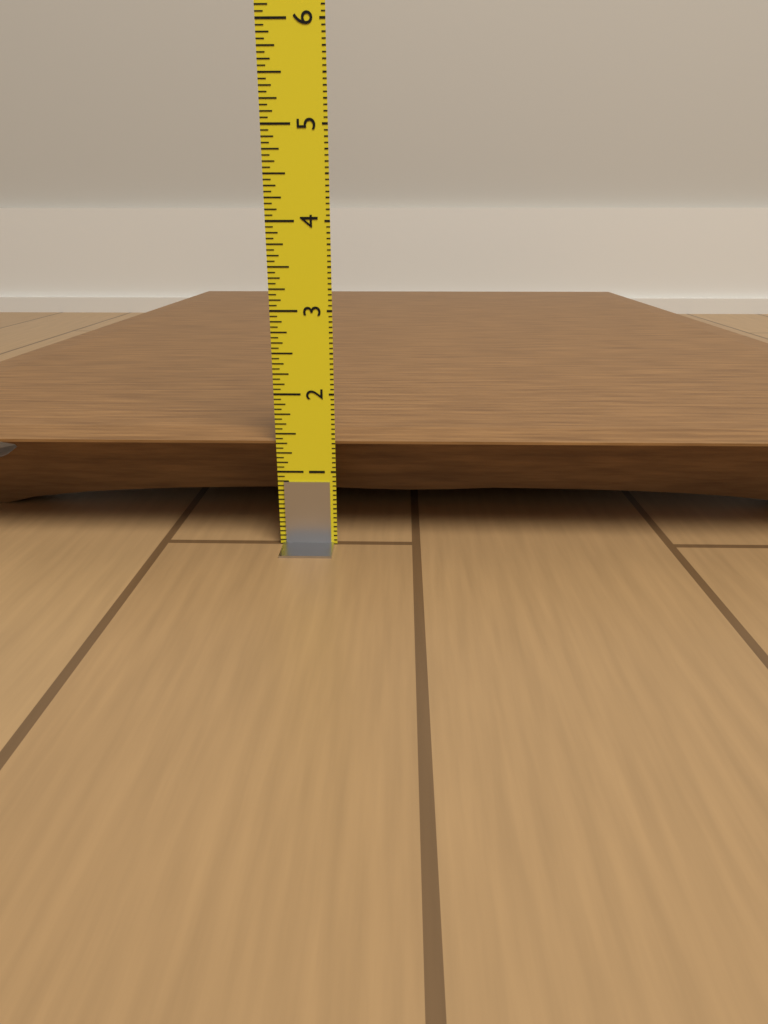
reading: 1.4375 in
